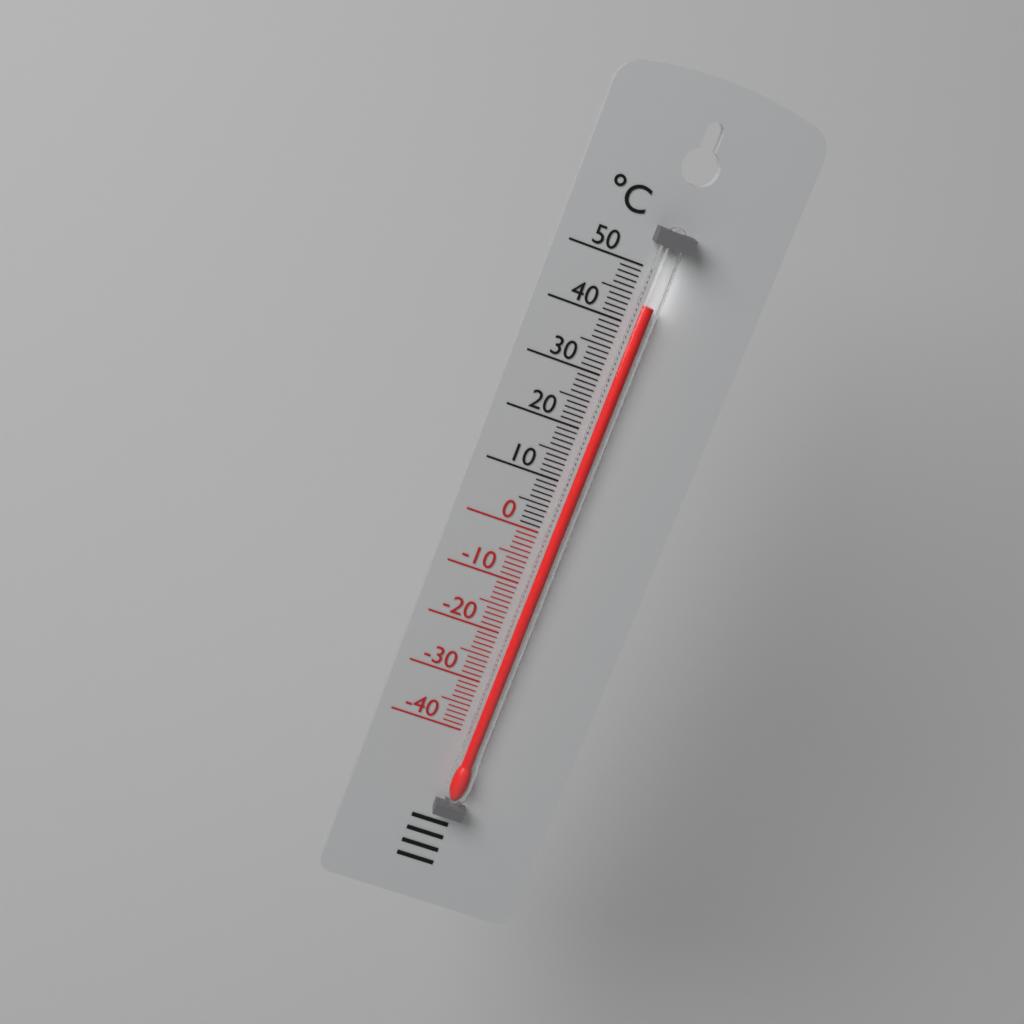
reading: 44 °C
